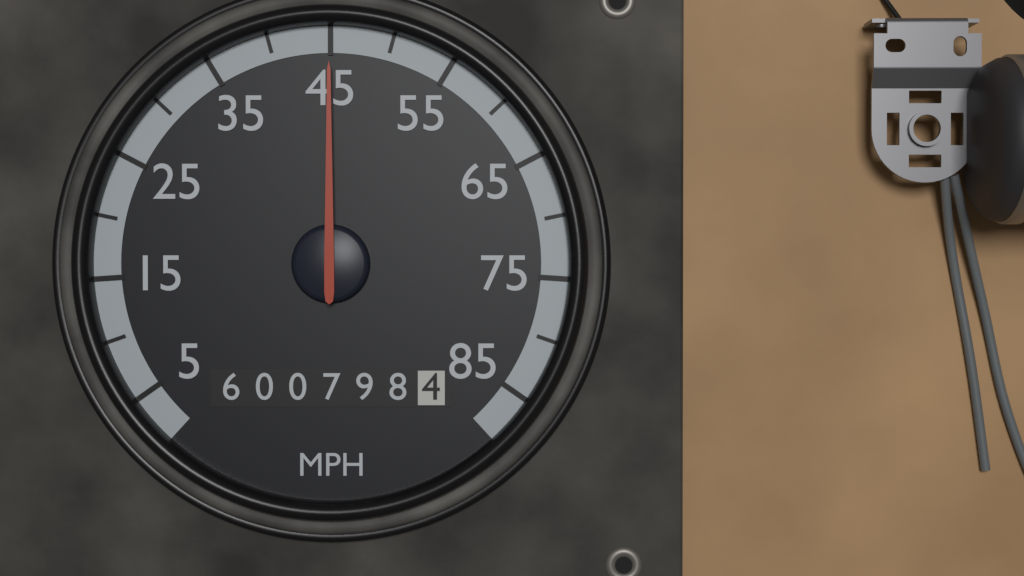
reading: 45 MPH
